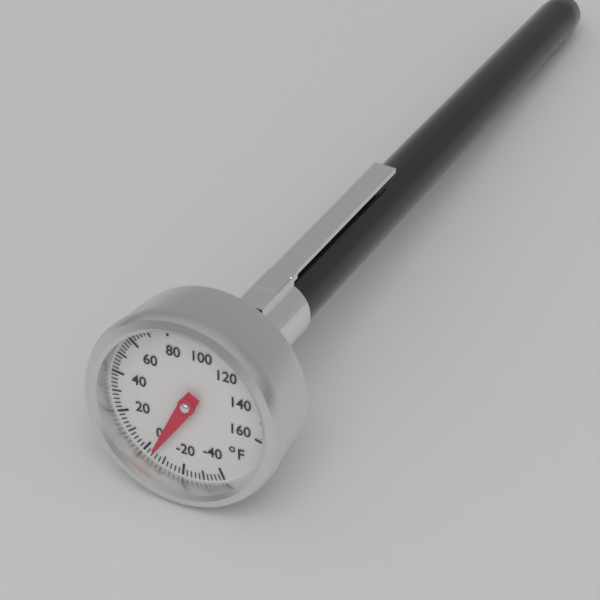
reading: -4 °F
